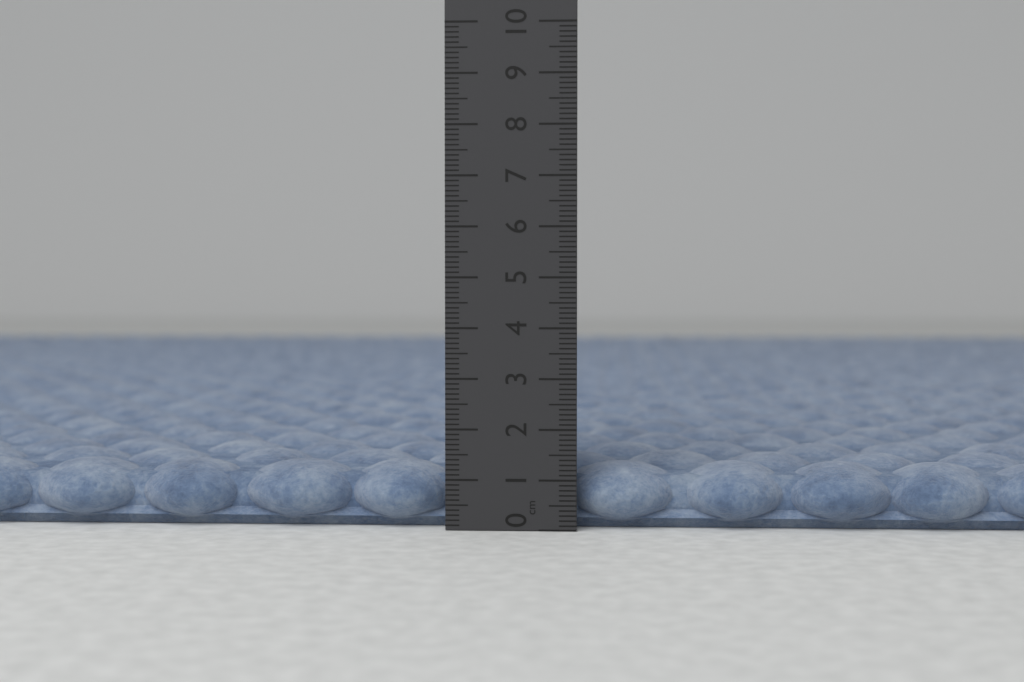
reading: 1.3 cm
